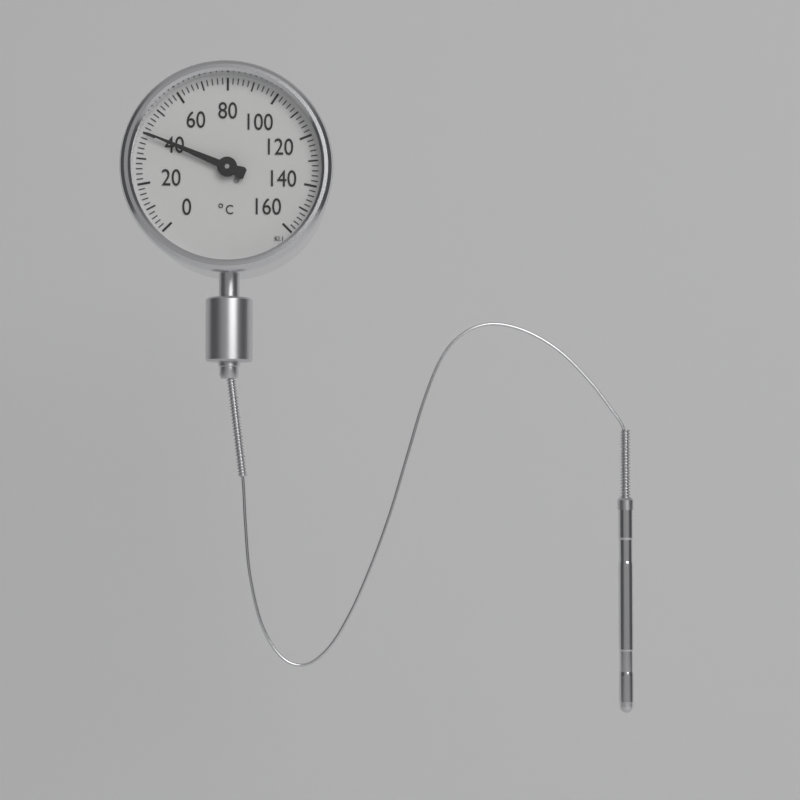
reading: 40 °C
